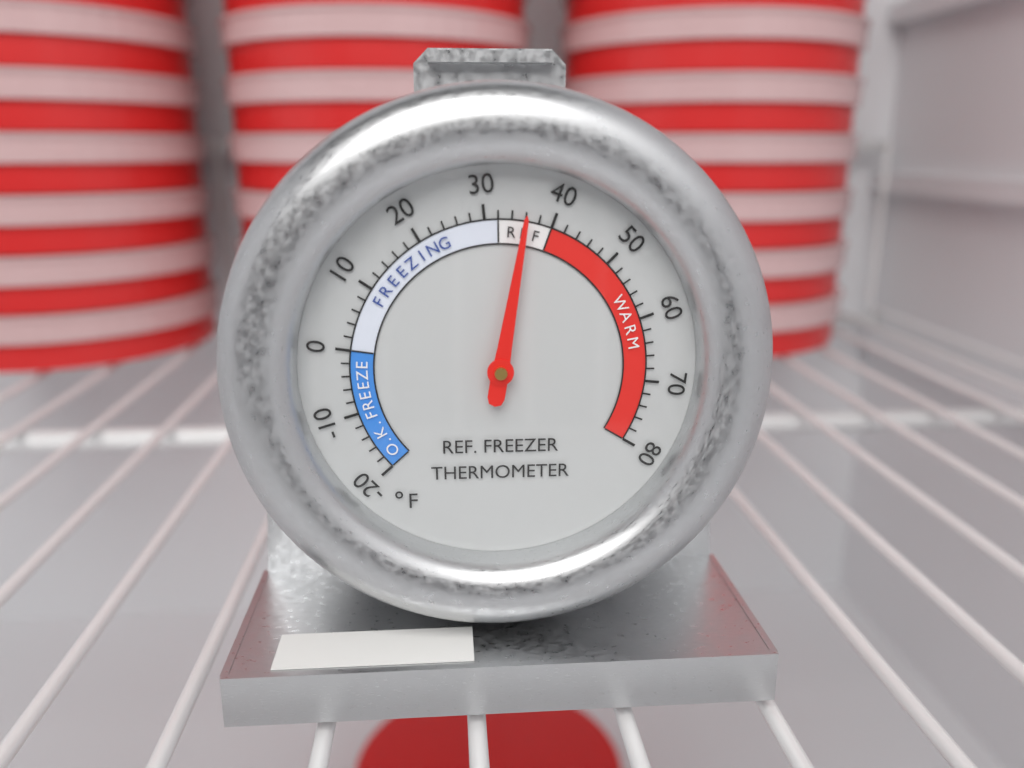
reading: 36 °F
